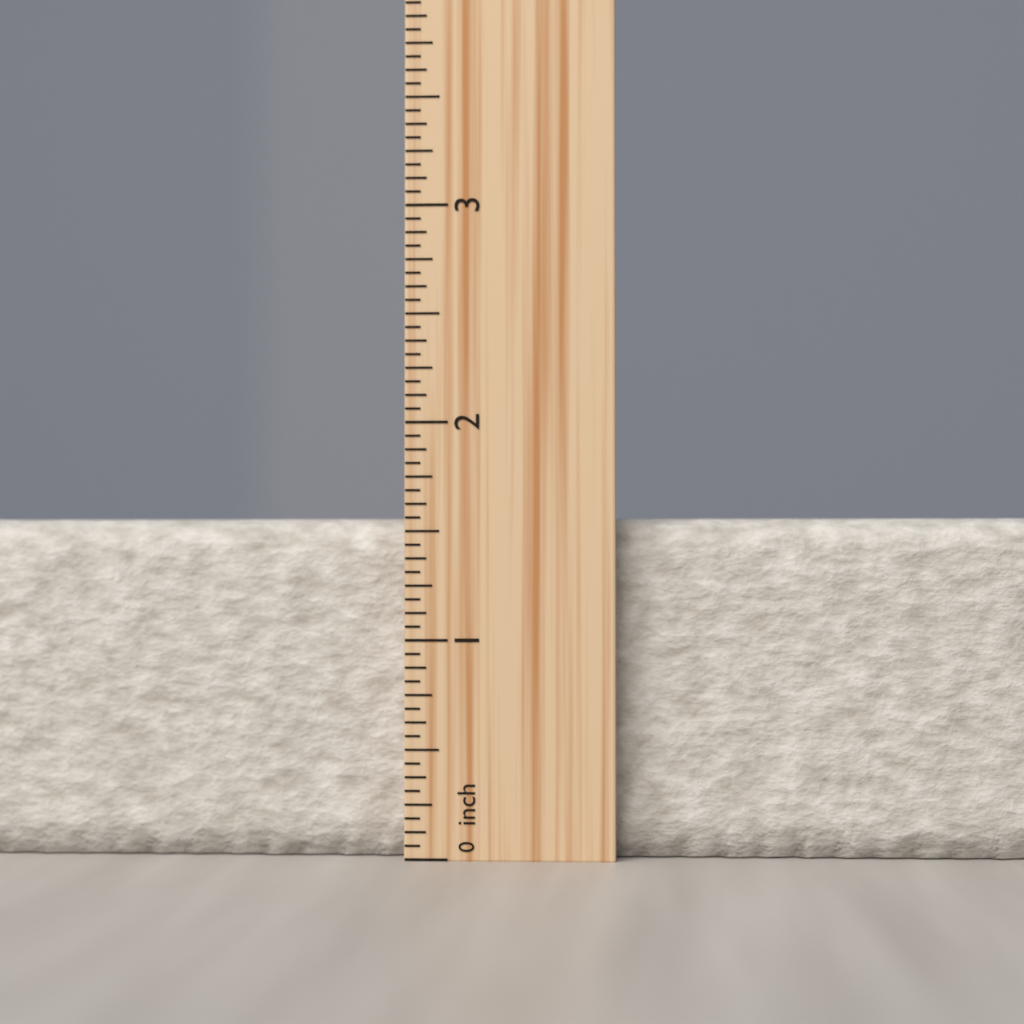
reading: 1.5625 inch
